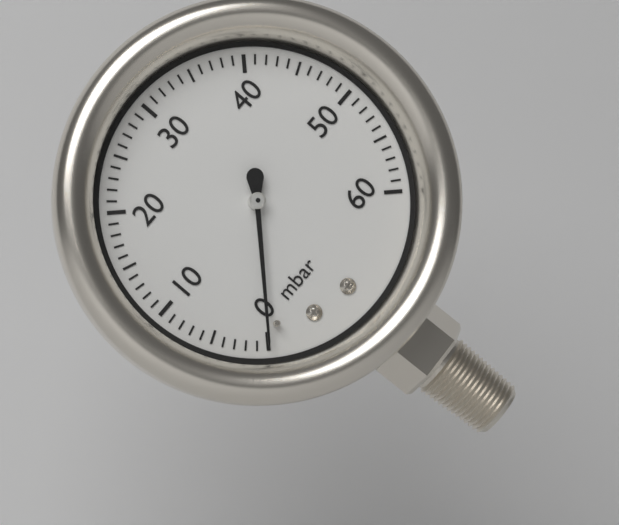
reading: 0 mbar
